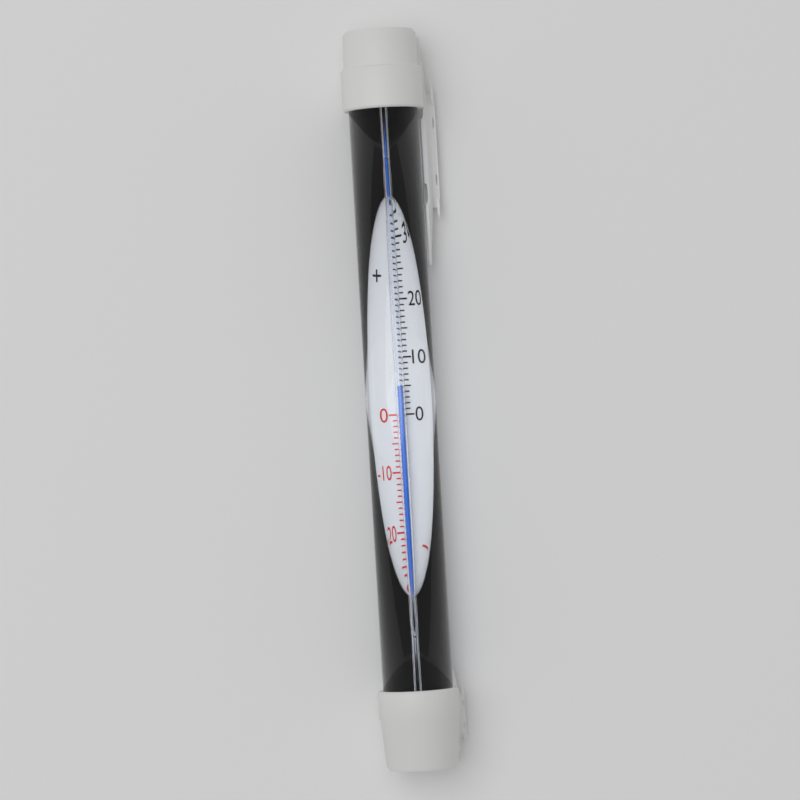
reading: 5 °C
